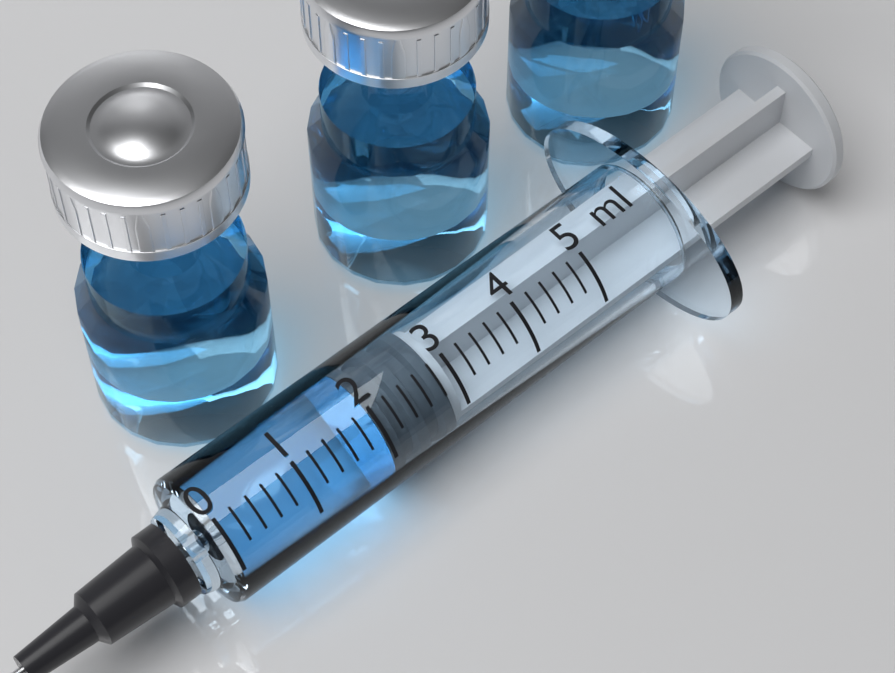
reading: 2.0 ml
